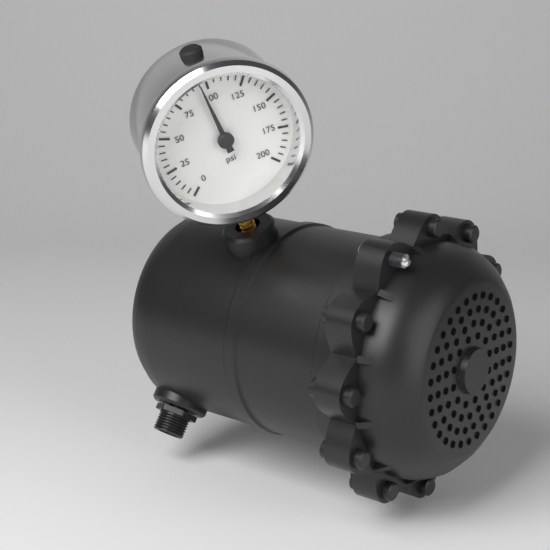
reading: 95 psi
